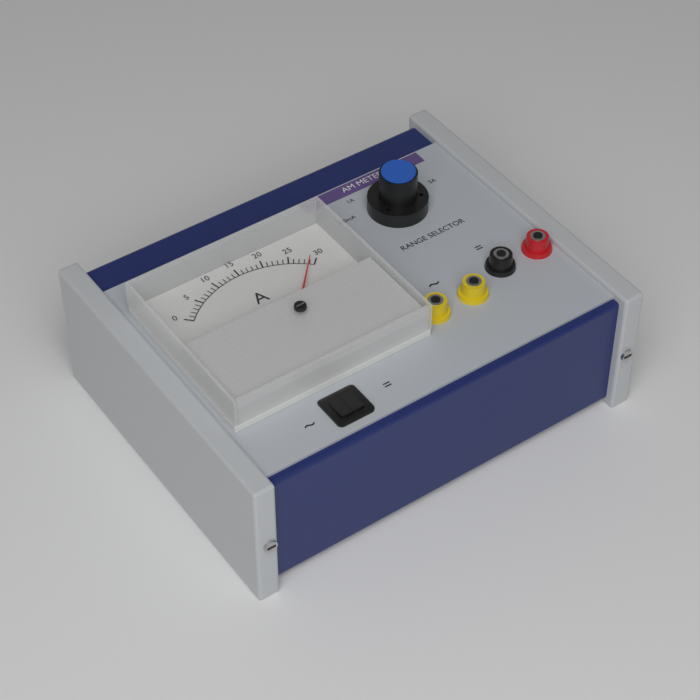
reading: 29 A
